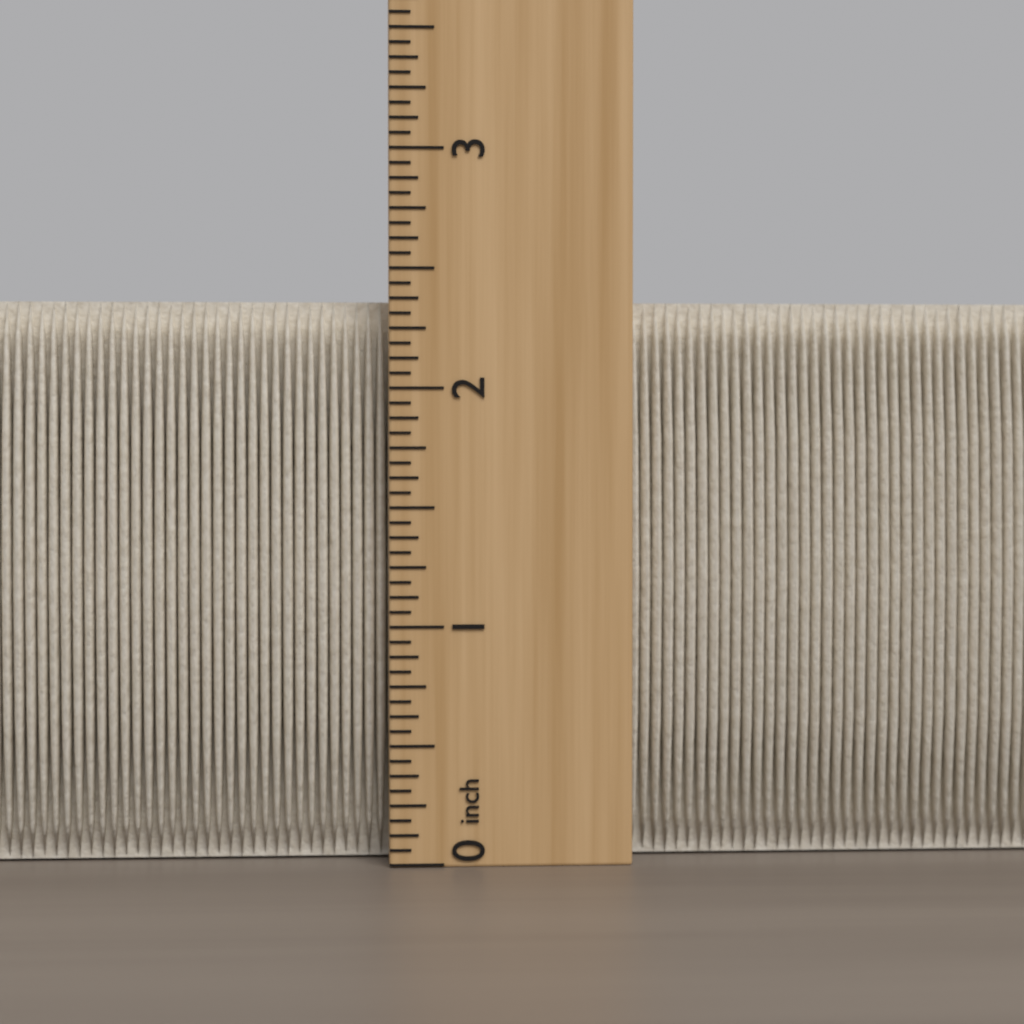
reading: 2.3750 inch
